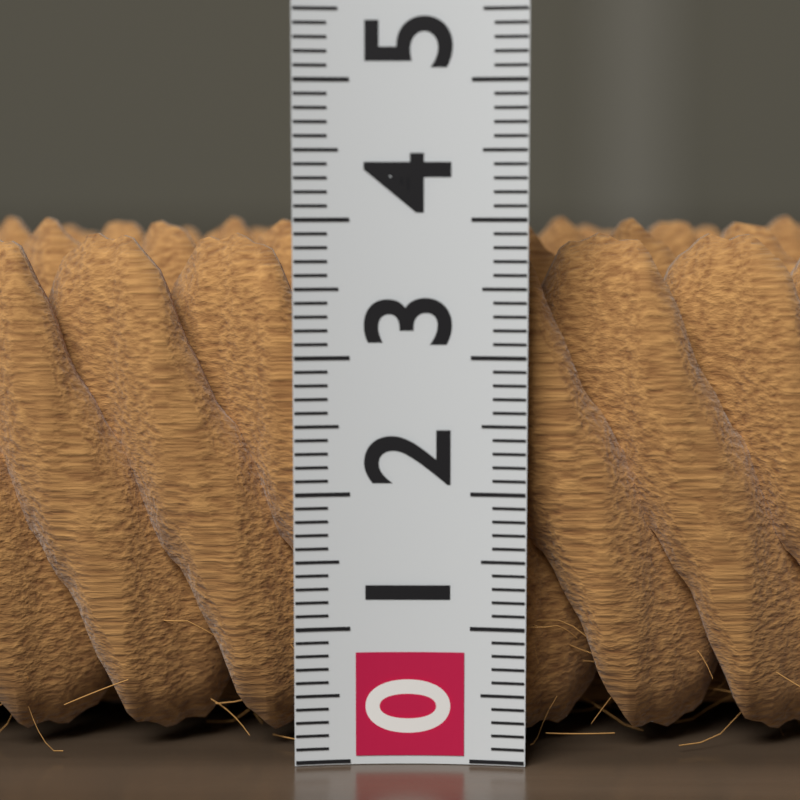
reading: 4.0 (no unit)
